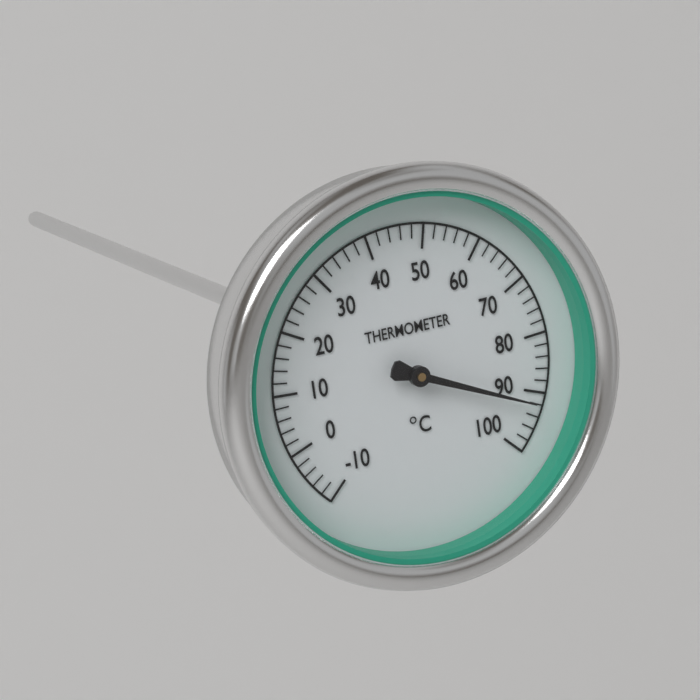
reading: 92 °C
